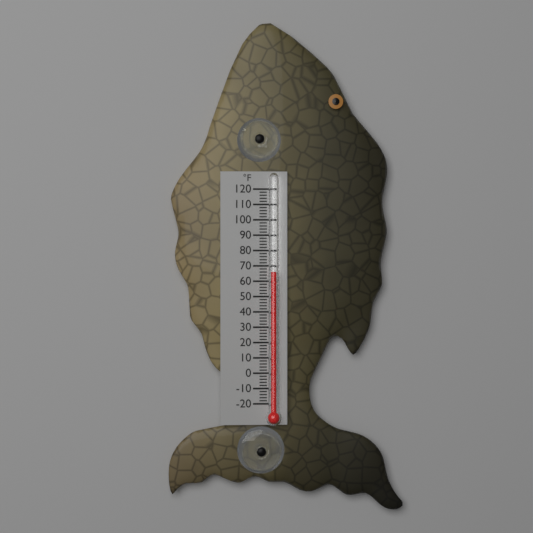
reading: 66 °F
